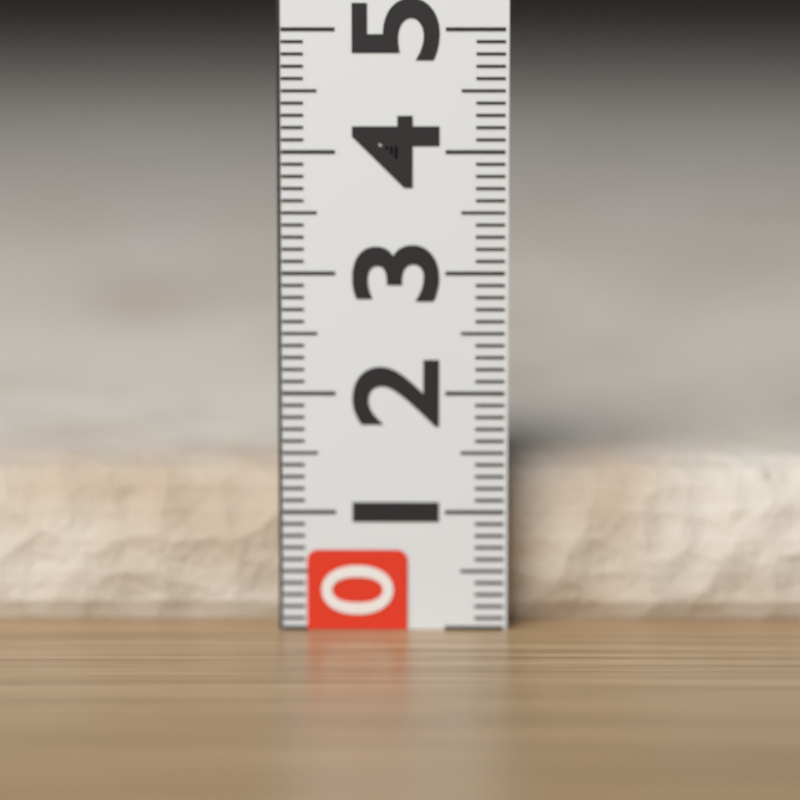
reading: 1.4 (no unit)
